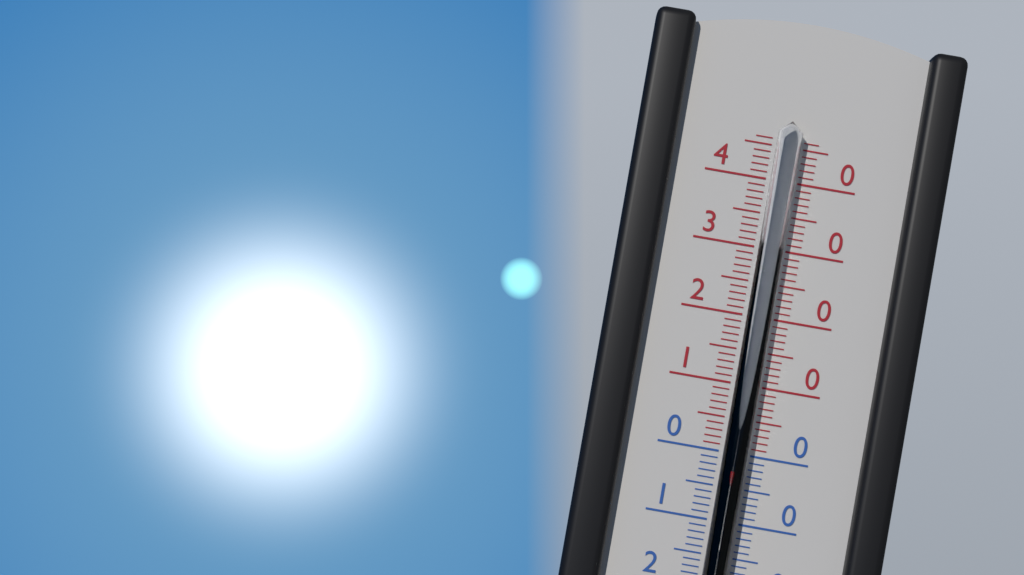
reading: -2 °C
